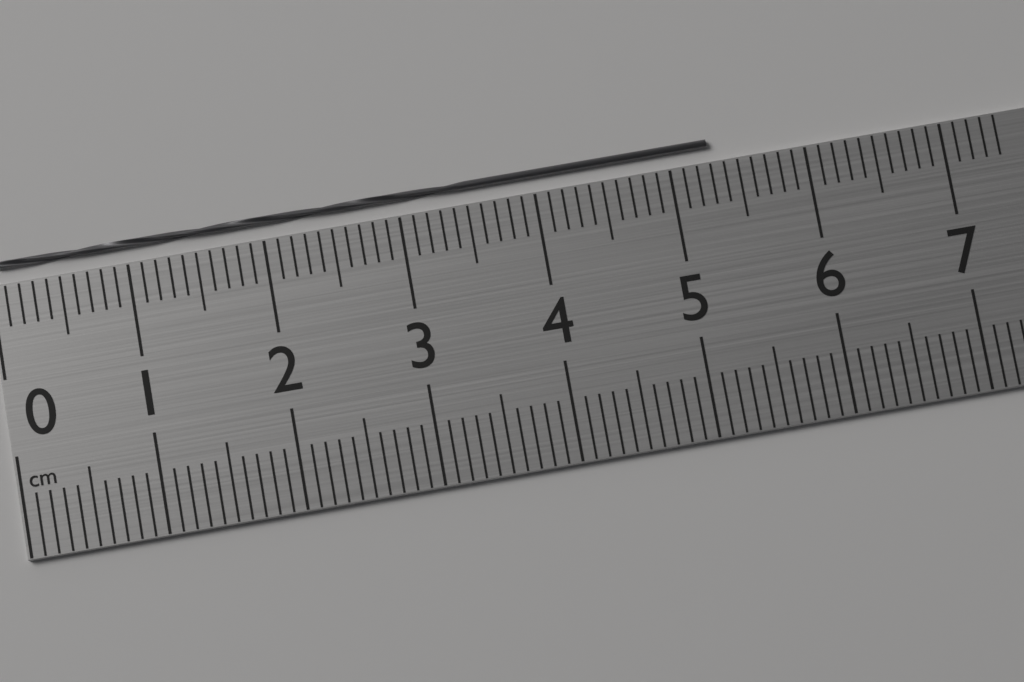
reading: 5.3 cm
